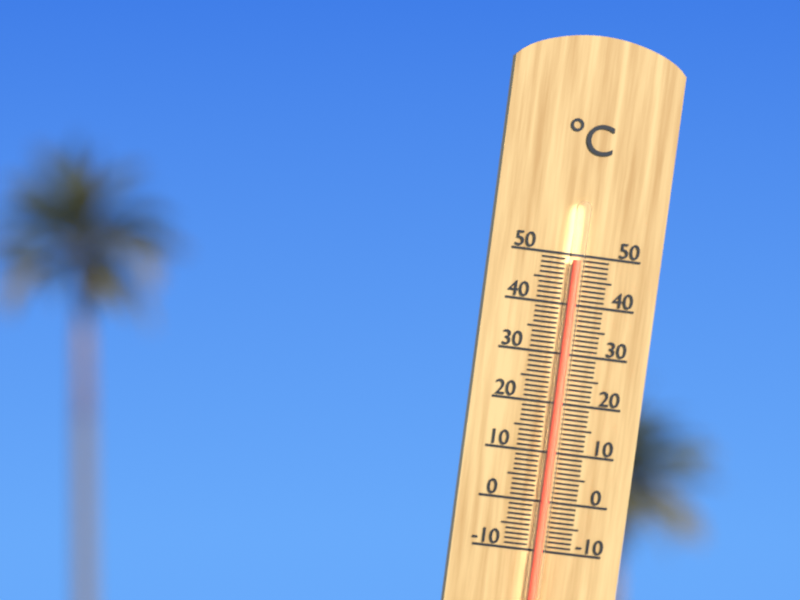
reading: 49 °C
